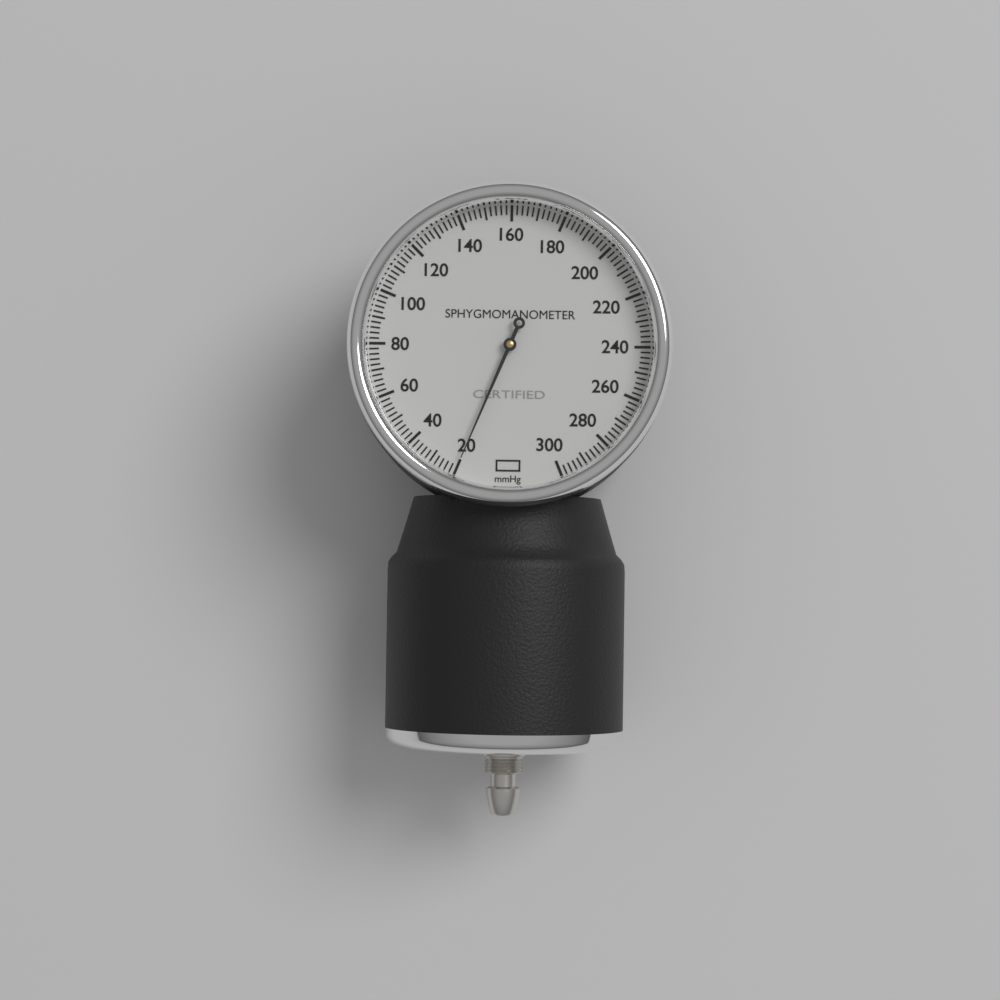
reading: 20 mmHg
